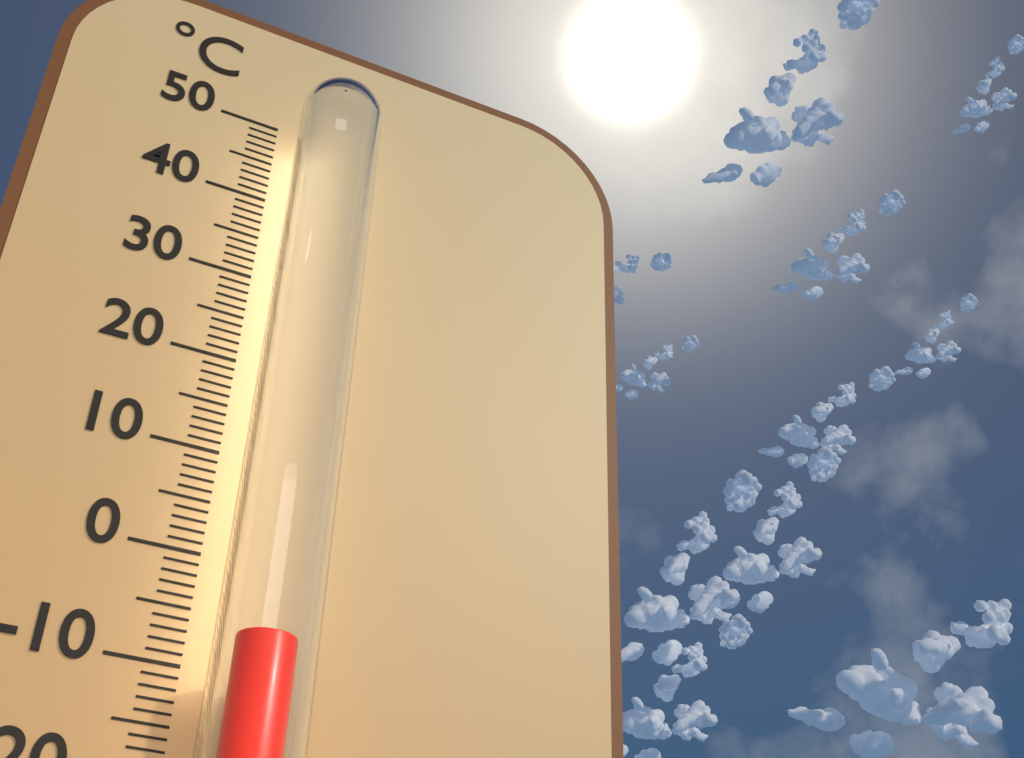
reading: -9 °C
